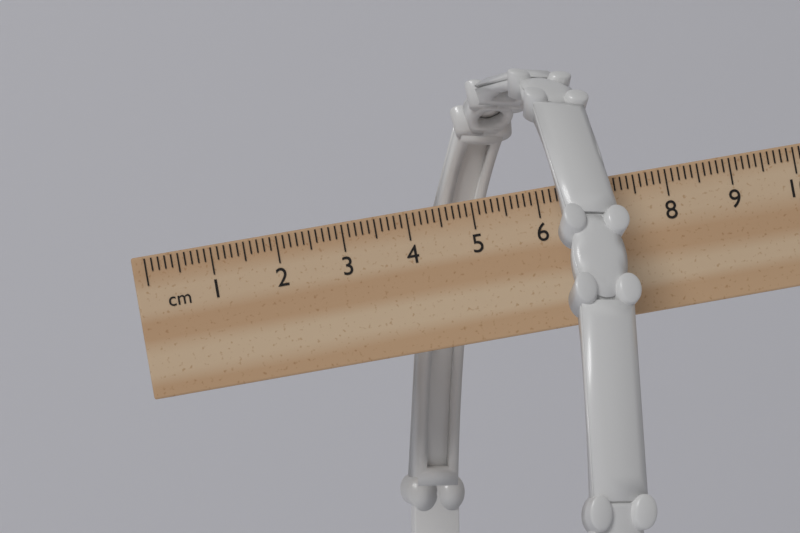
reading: 7.0 cm
